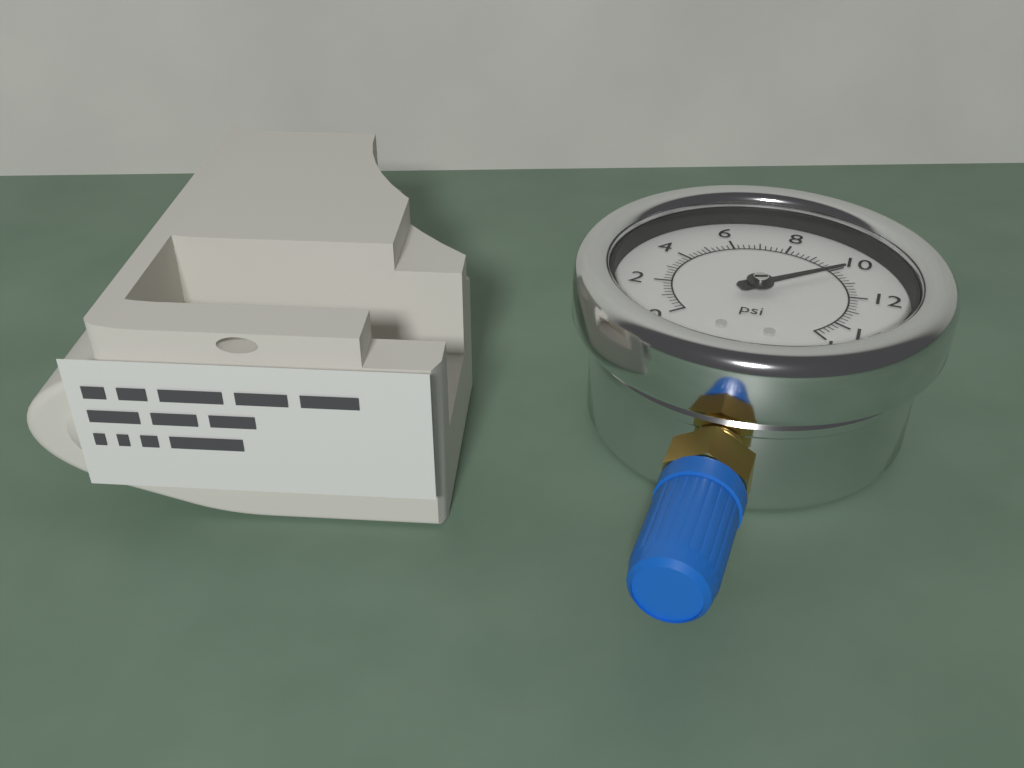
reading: 10.2 psi
